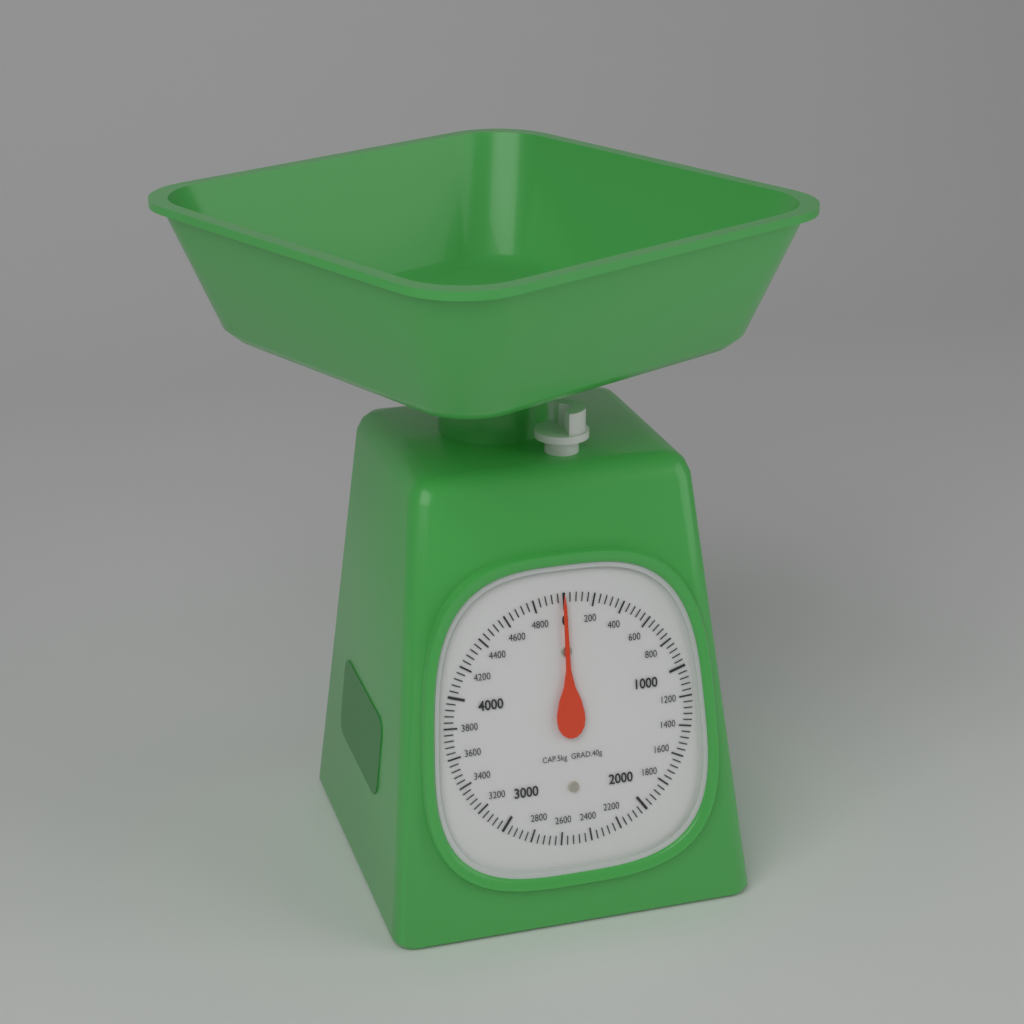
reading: 0 g
